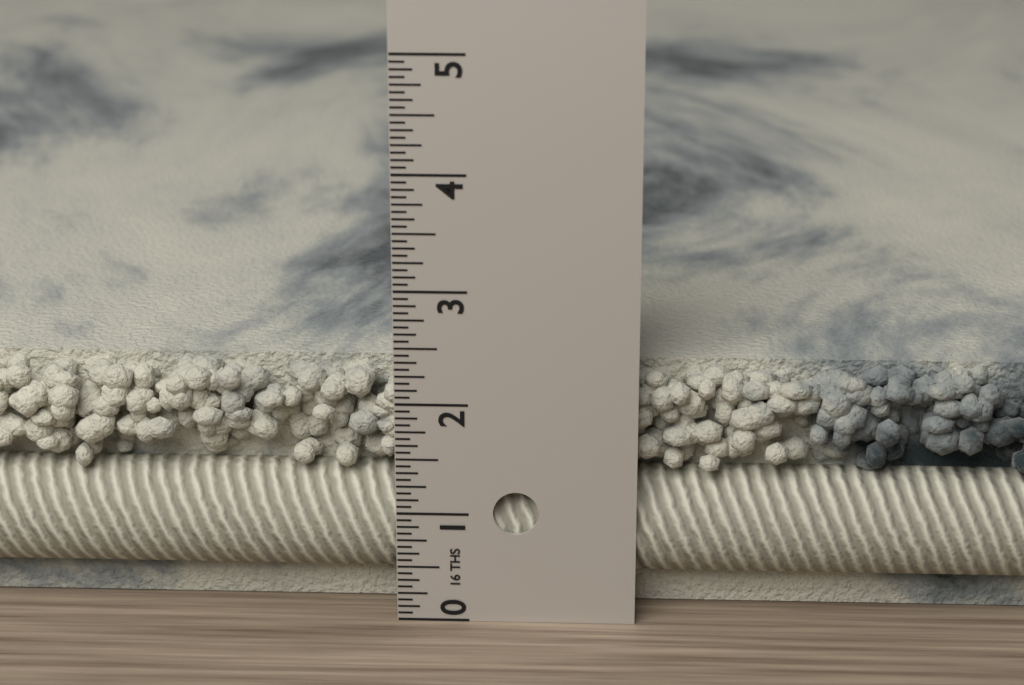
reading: 2.2500 in
